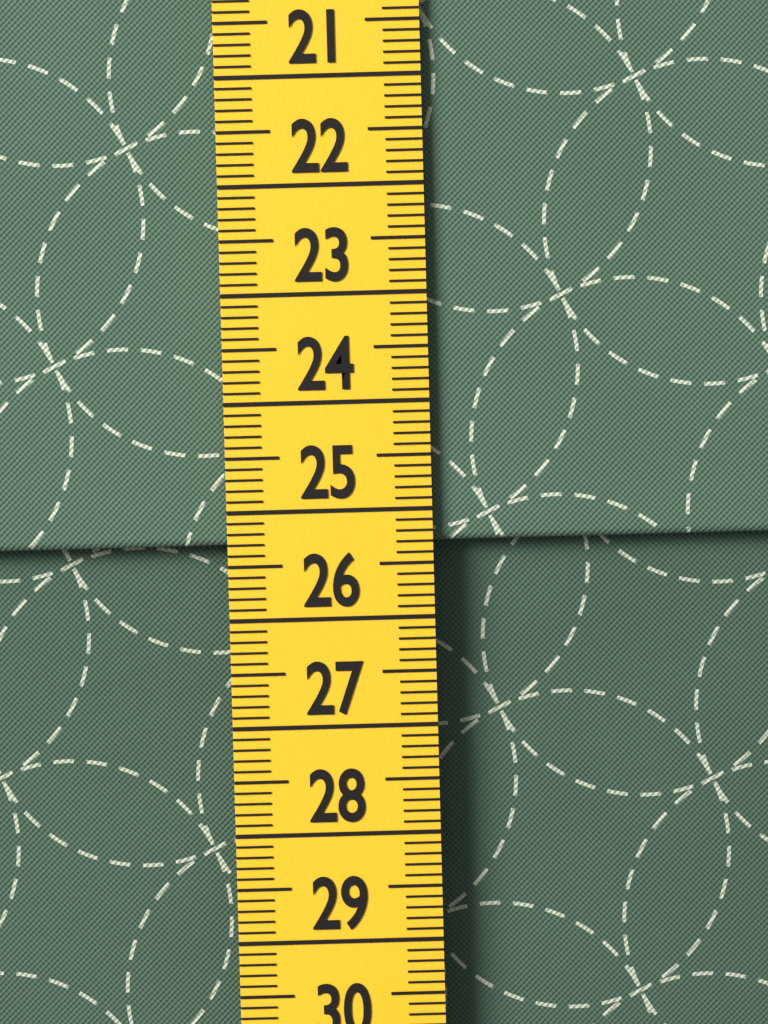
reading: 25.3 cm
